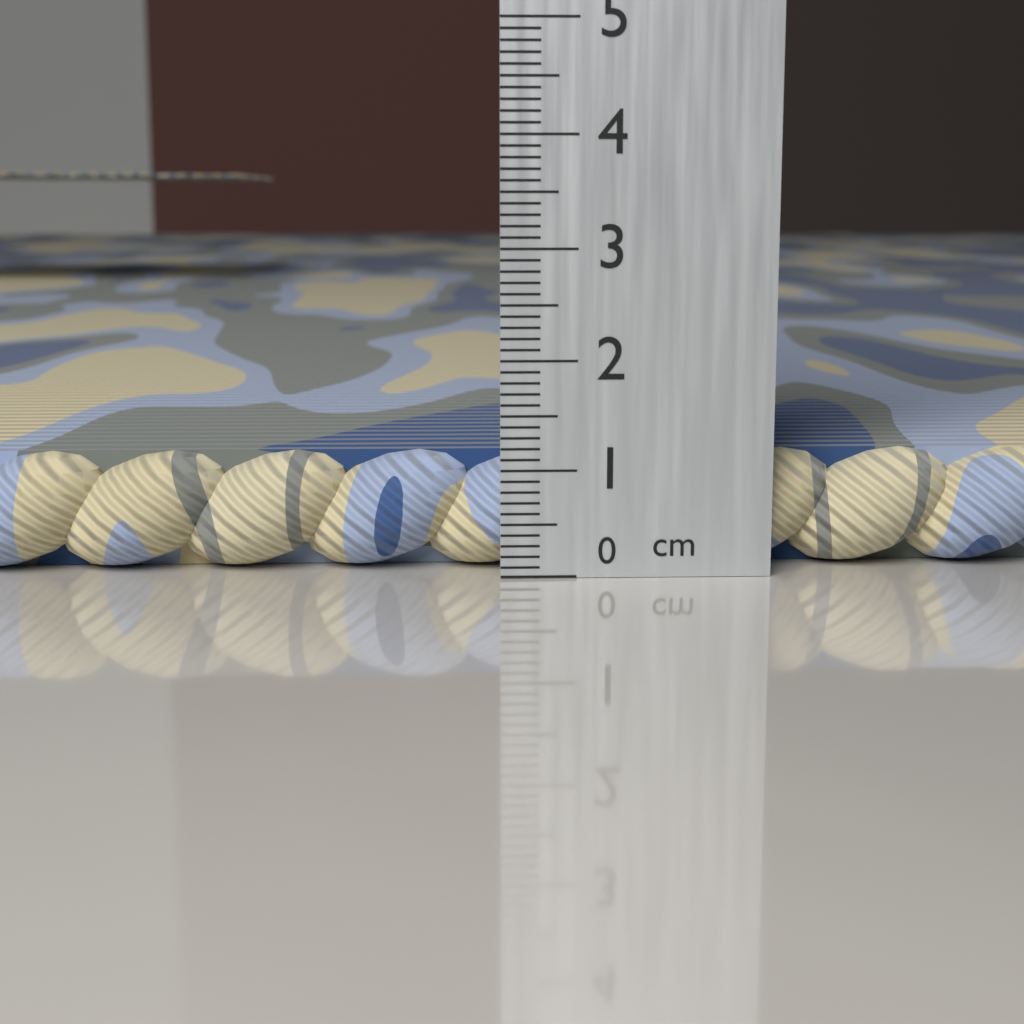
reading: 1.1 cm
